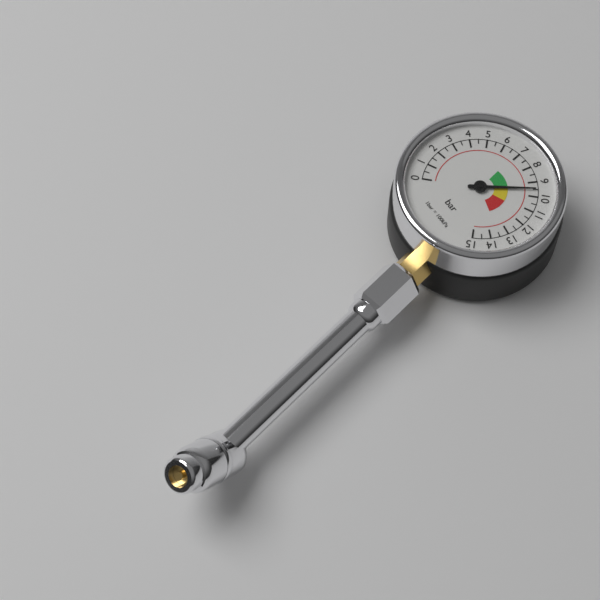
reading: 9.5 bar
